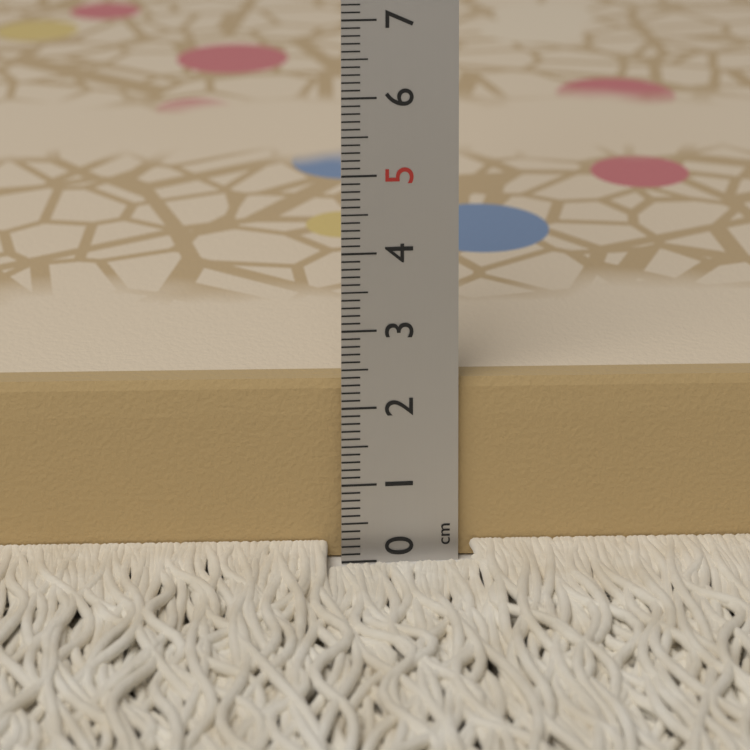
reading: 2.3 cm
